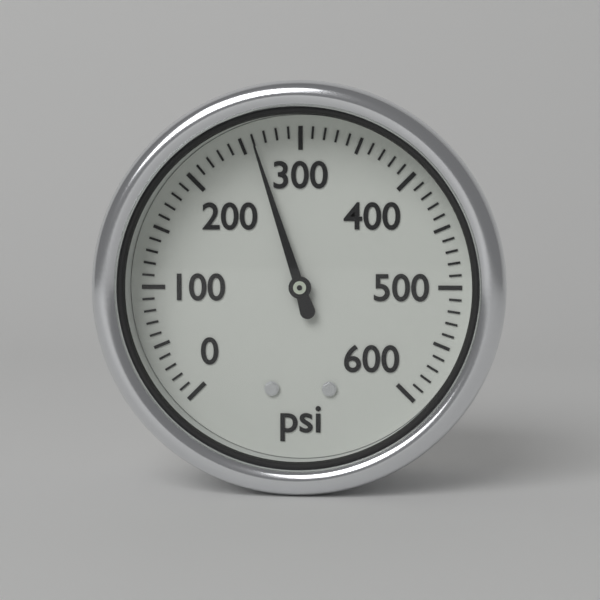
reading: 260 psi
